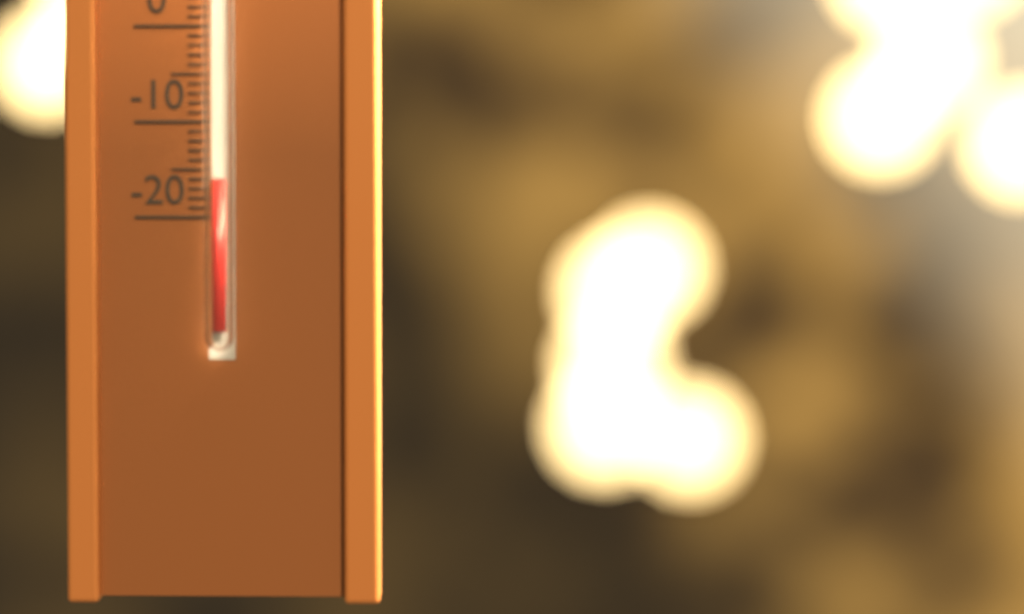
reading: -16 °C
